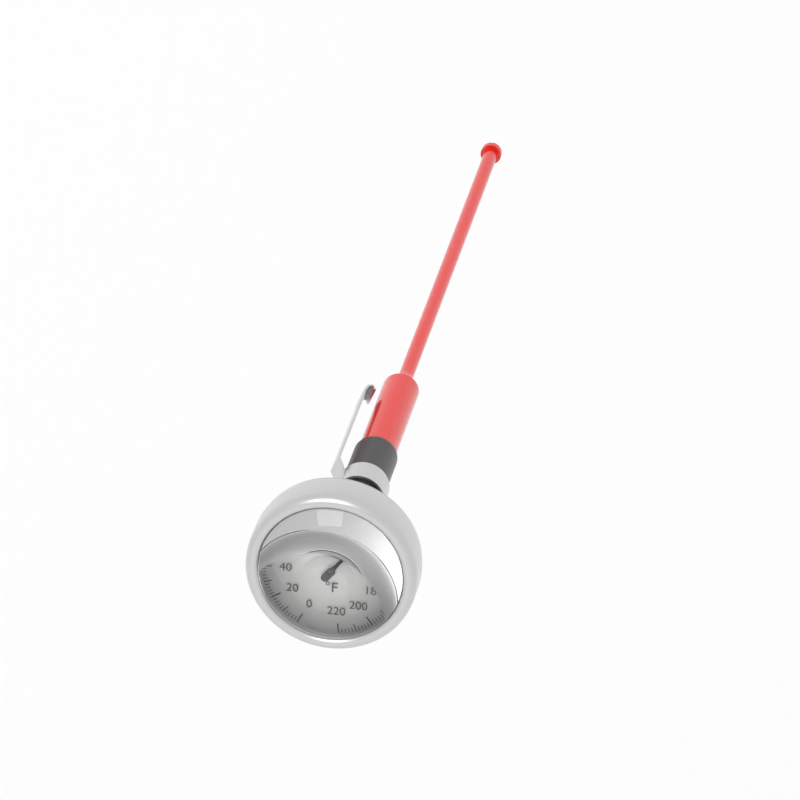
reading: 128 °F
